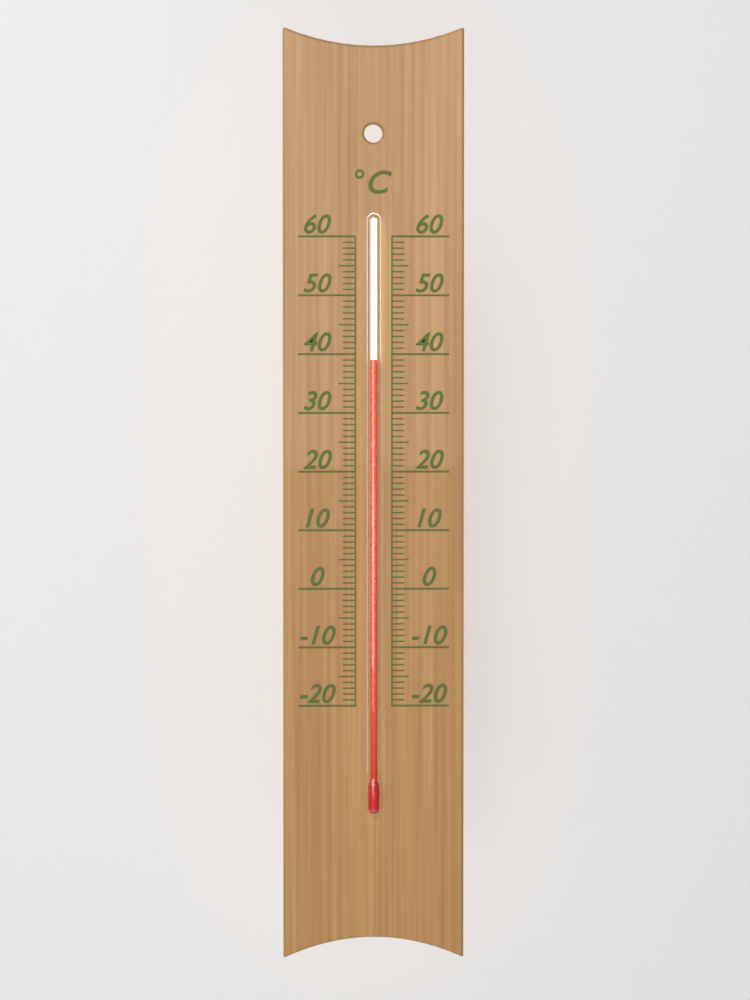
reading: 39 °C
